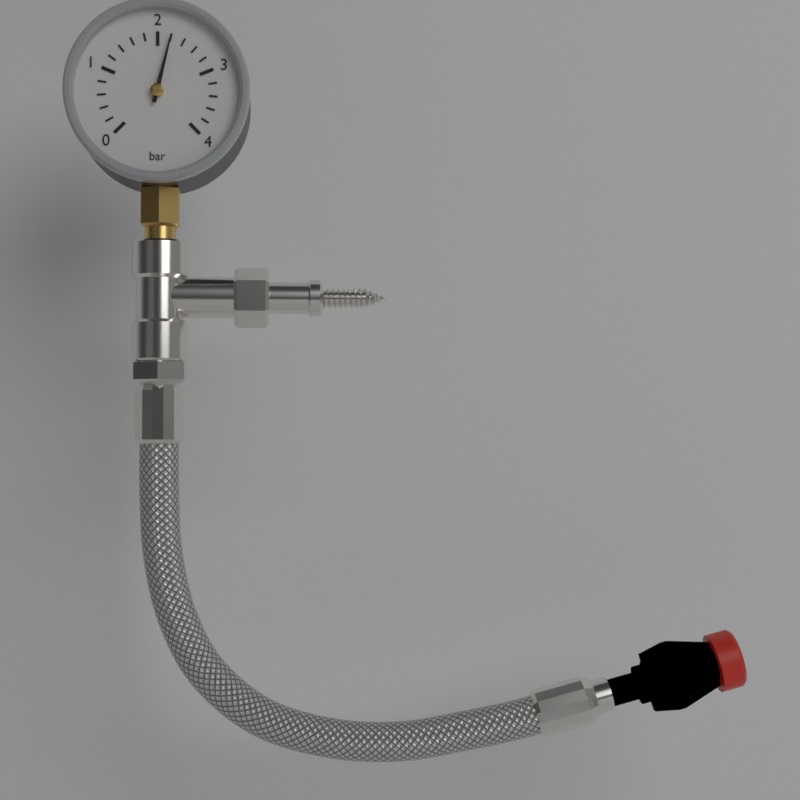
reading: 2.2 bar
